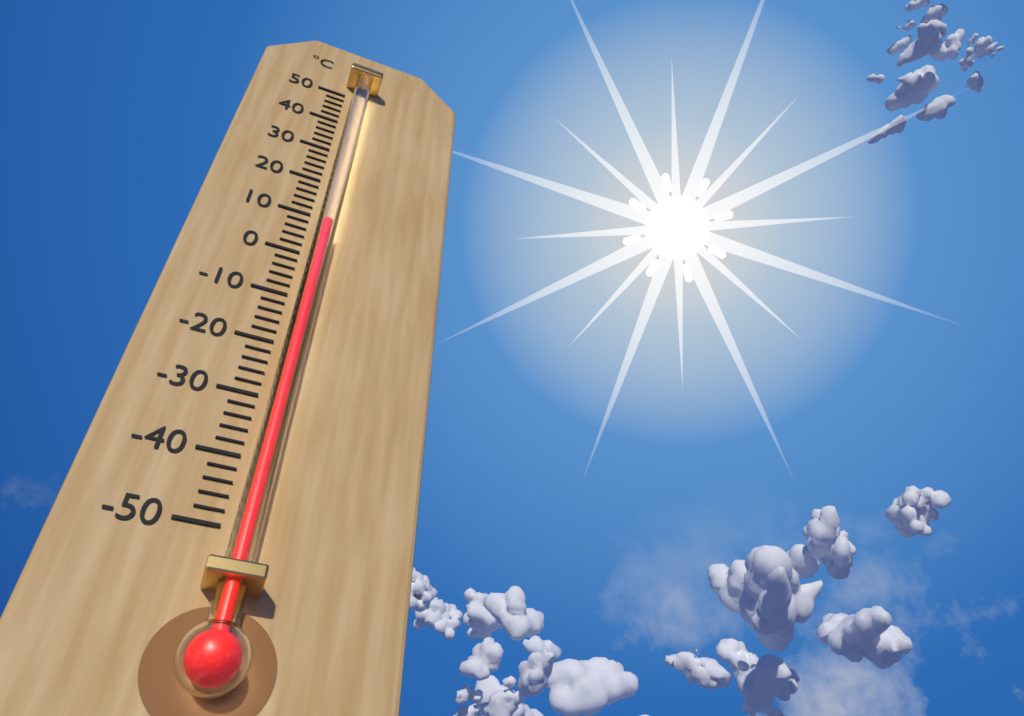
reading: 6 °C
